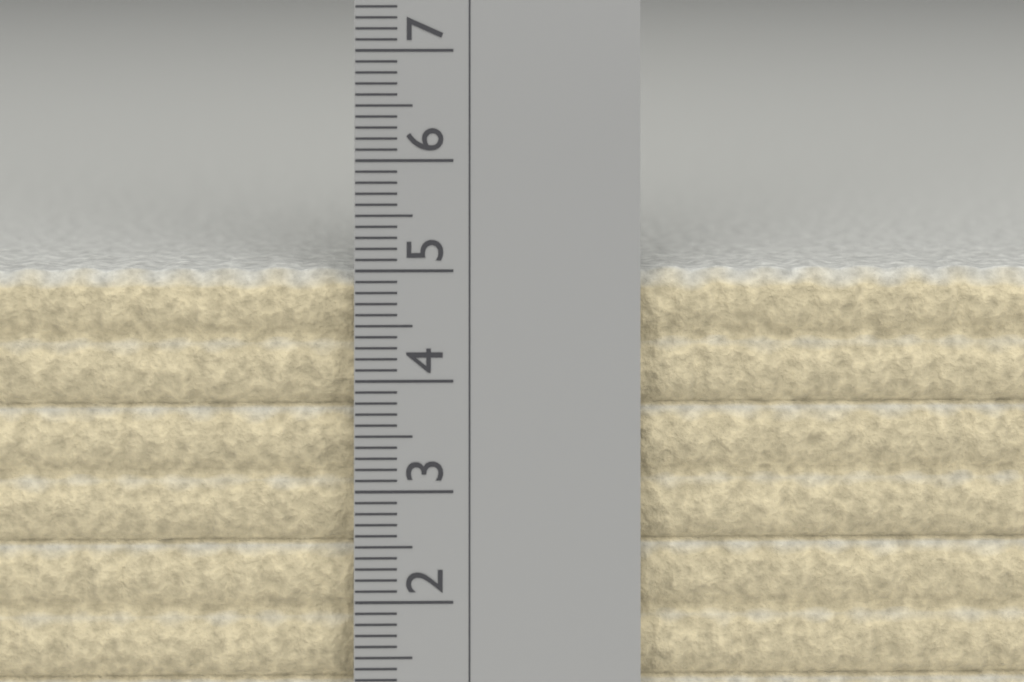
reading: 5.0 cm
